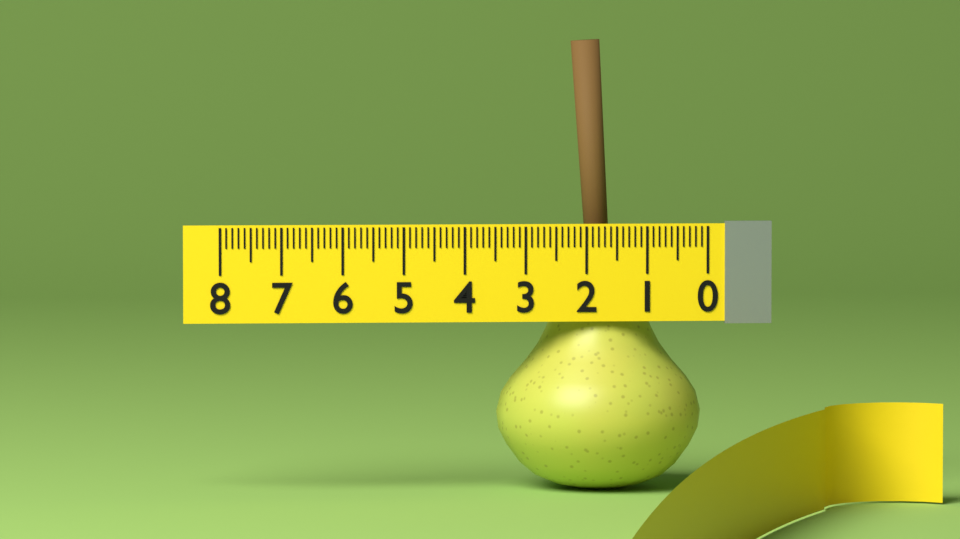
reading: 3.4 (no unit)
